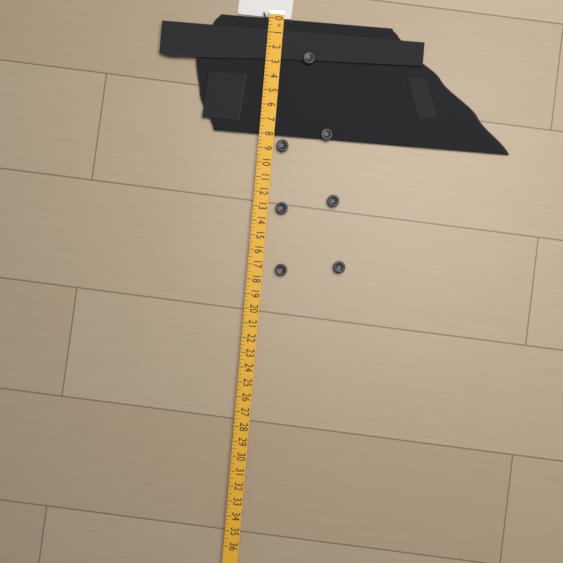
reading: 8.00 in
